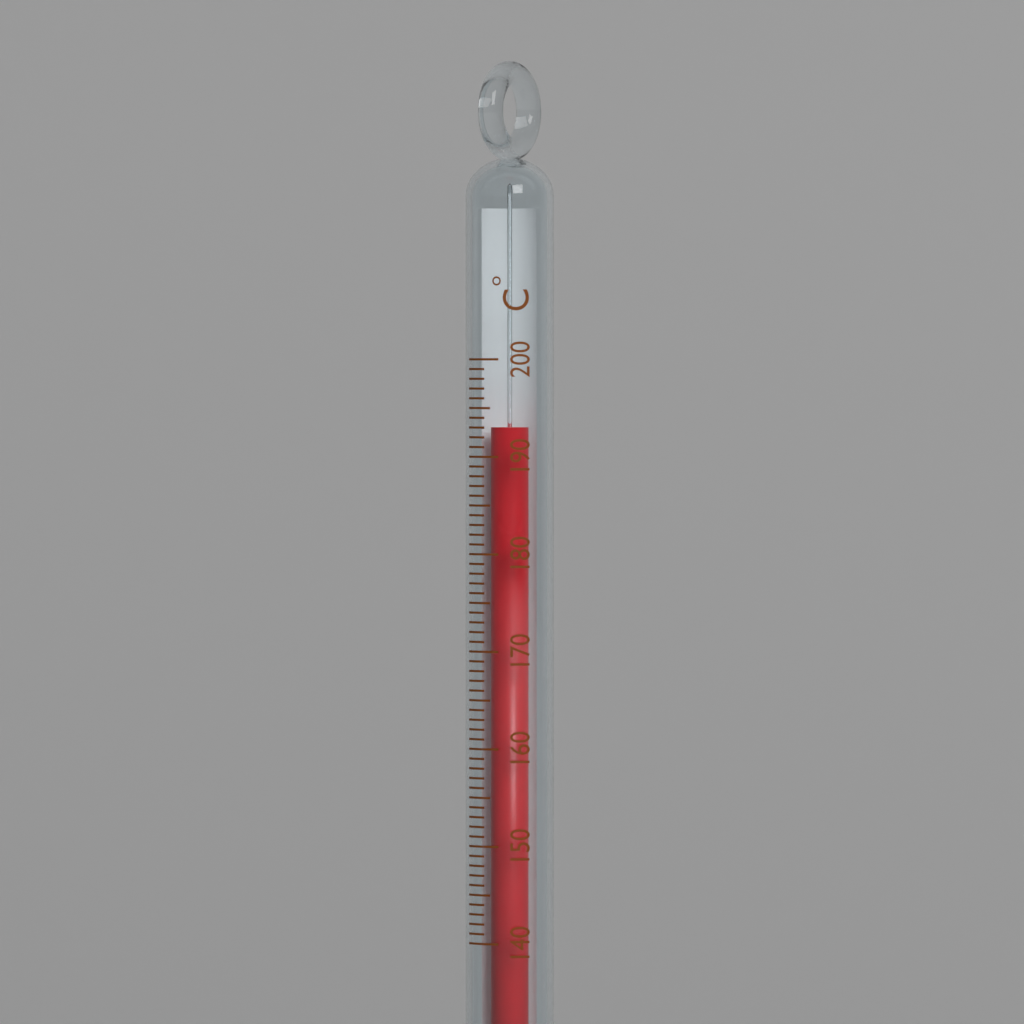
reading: 193 °C
